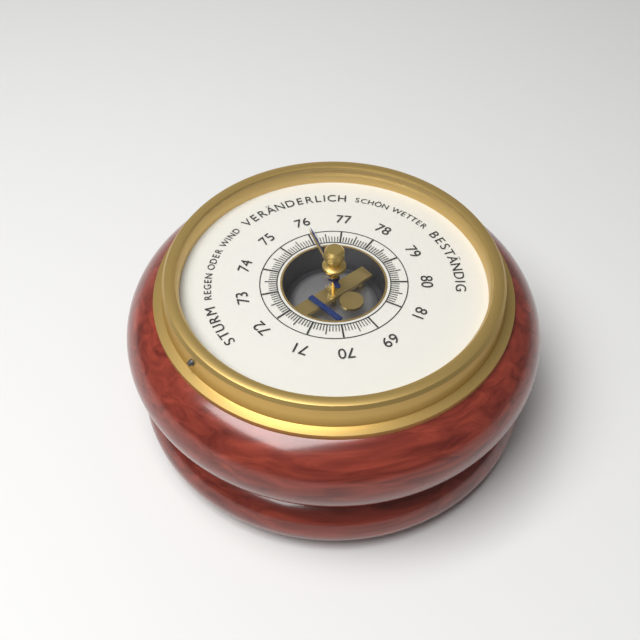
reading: 76.1 (no unit)
